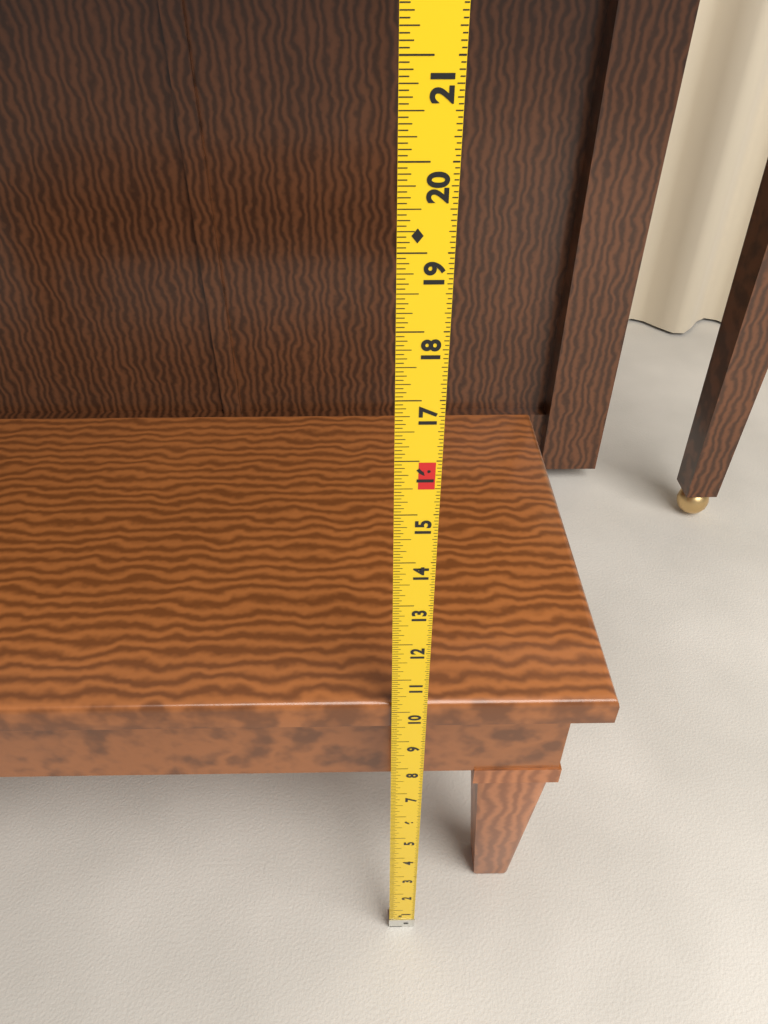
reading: 10.1875 in
